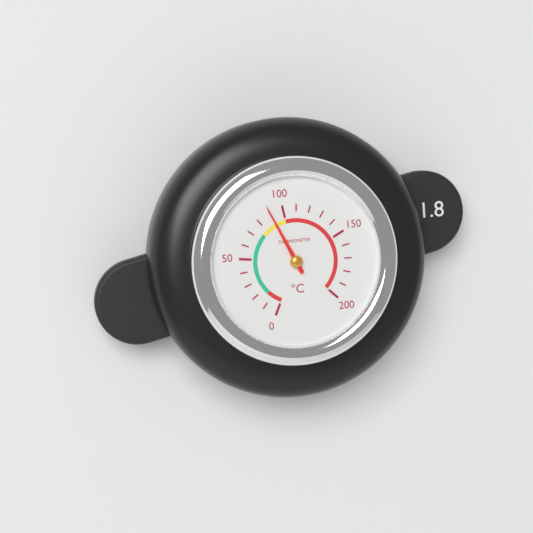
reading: 90 °C
